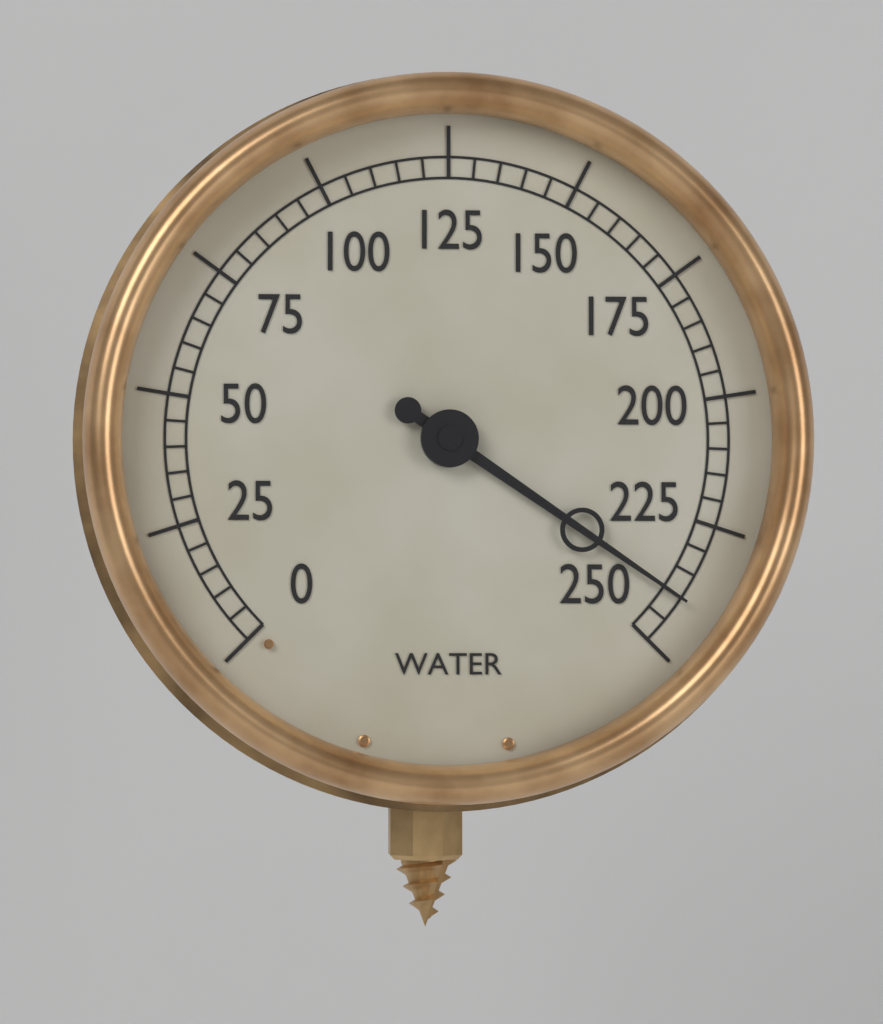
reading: 240 (no unit)
